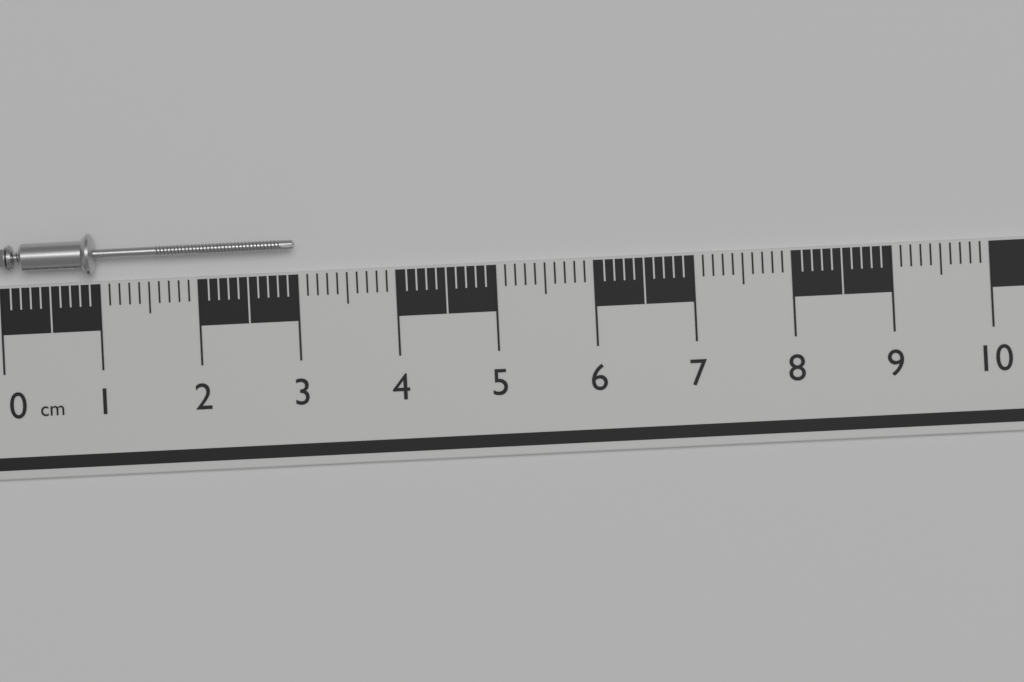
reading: 3.0 cm
